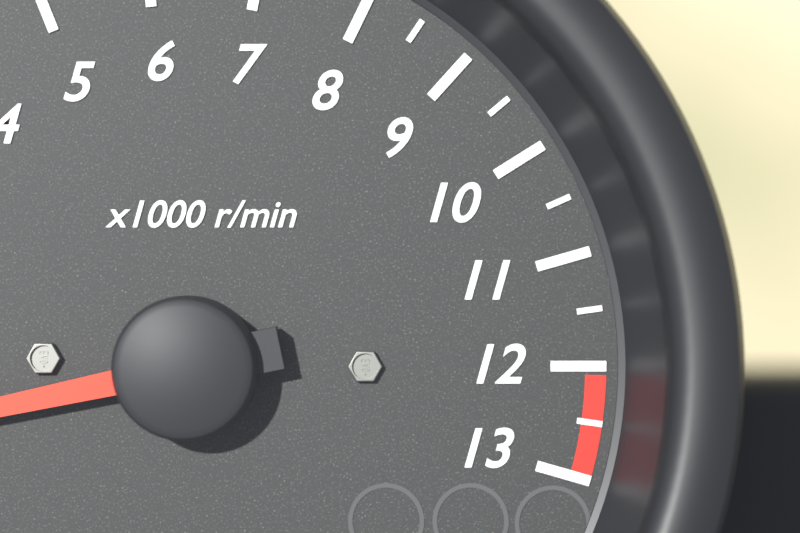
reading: 0 r/min
